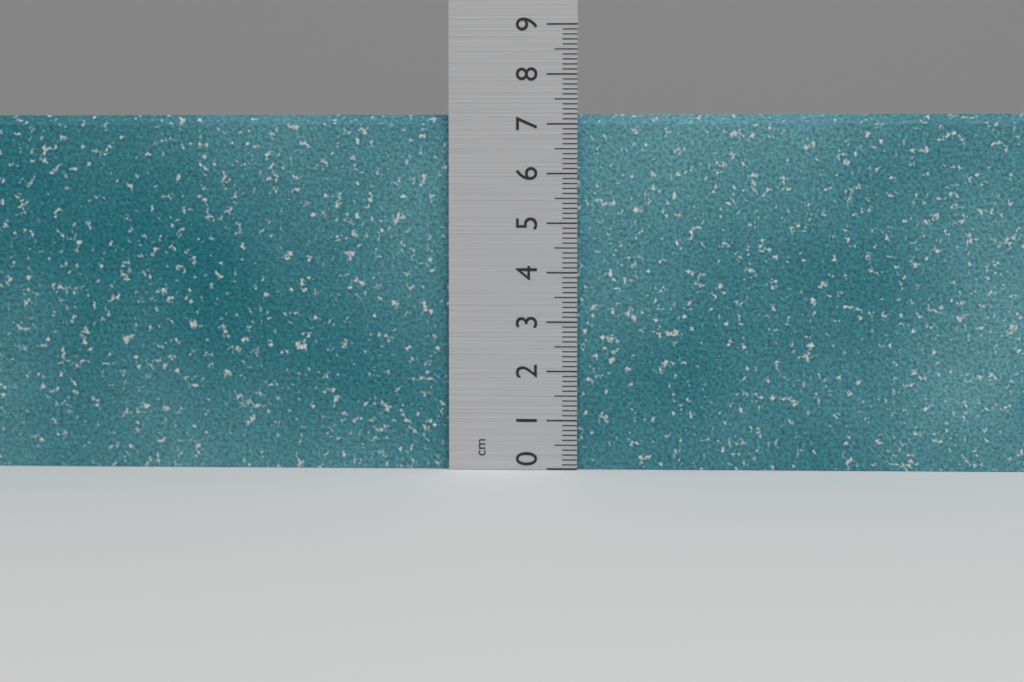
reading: 7.2 cm
